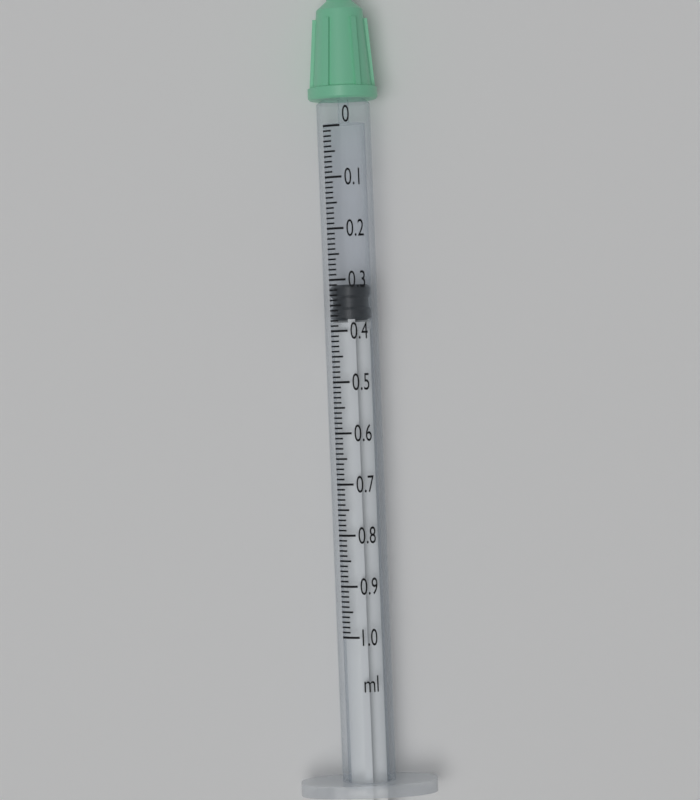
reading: 0.31 ml
